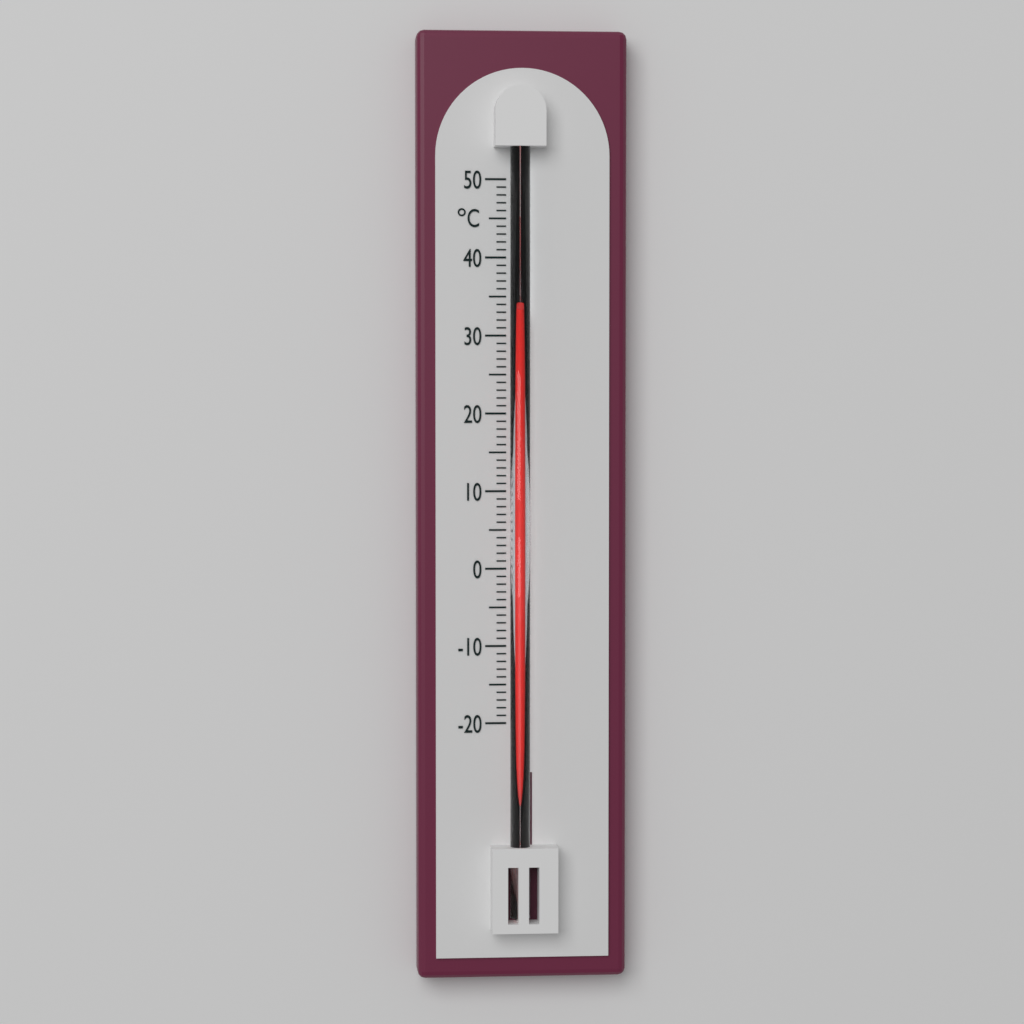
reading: 33 °C
